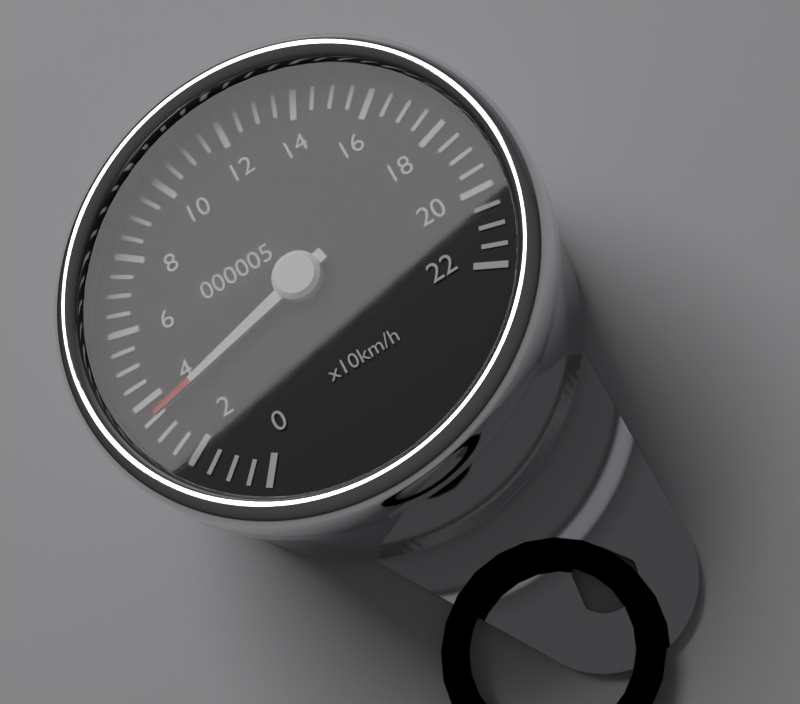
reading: 35 km/h
